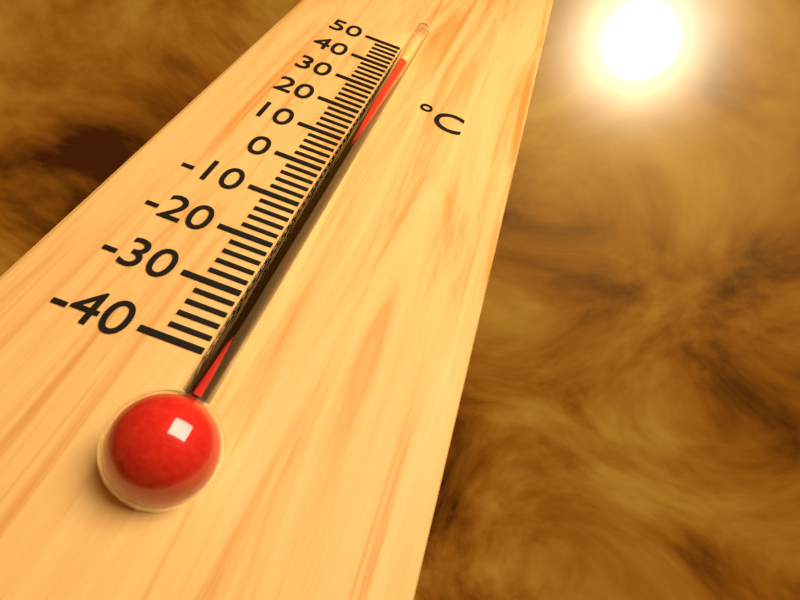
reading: 40 °C
